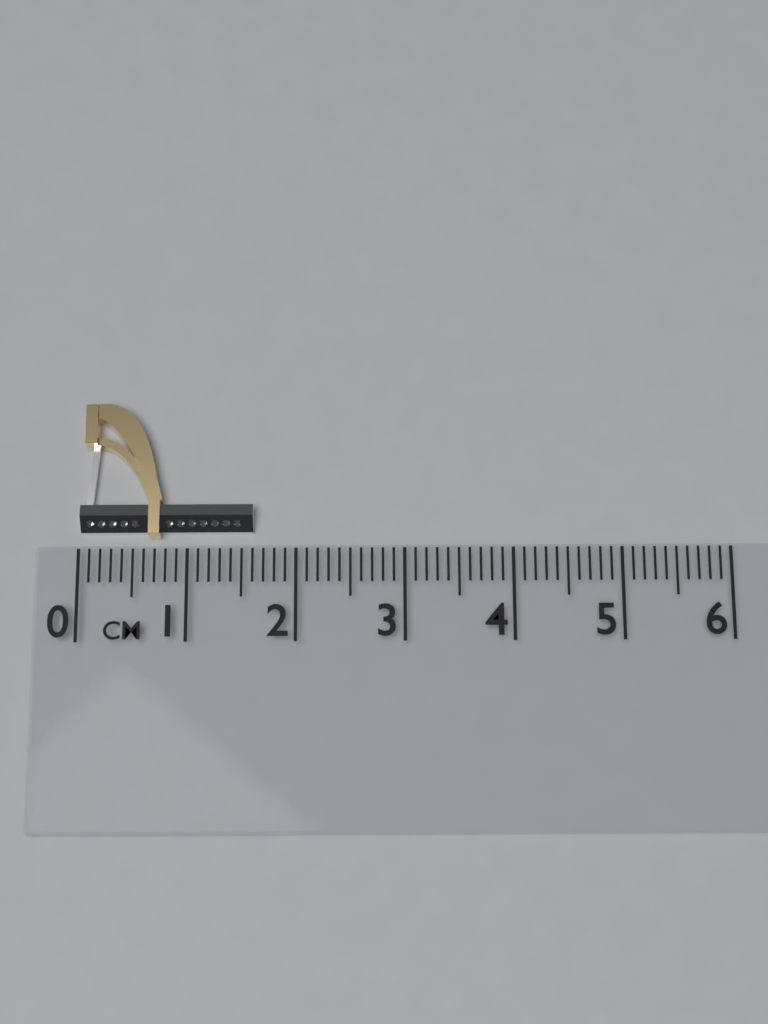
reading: 1.6 cm
